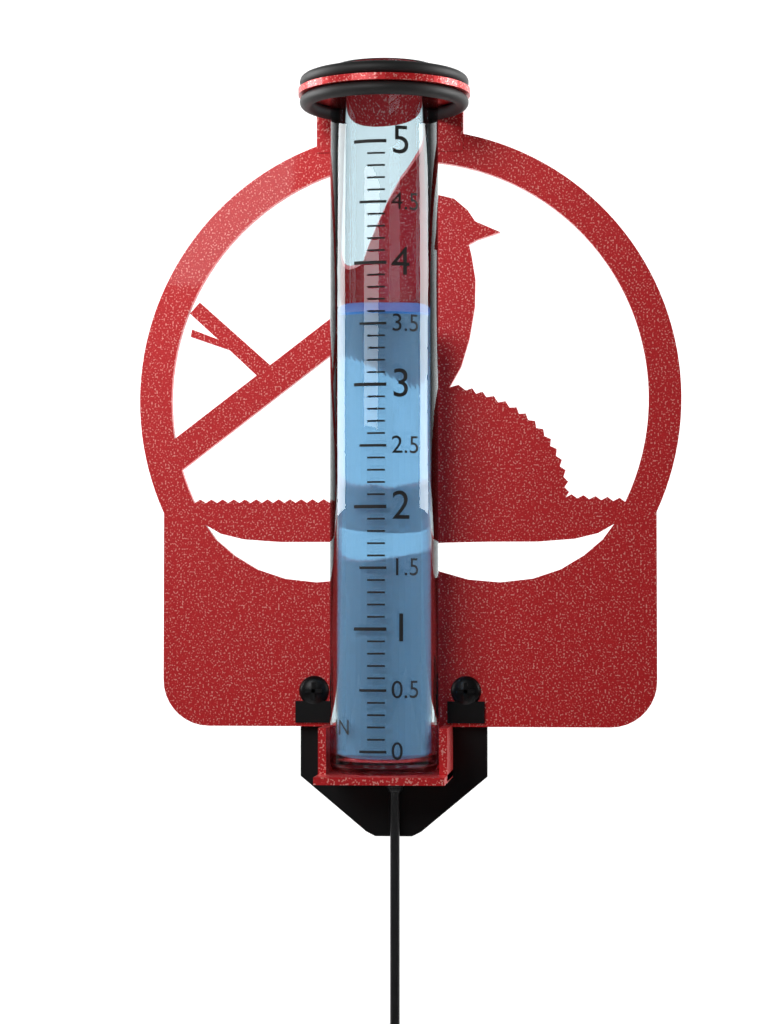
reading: 3.6 in
